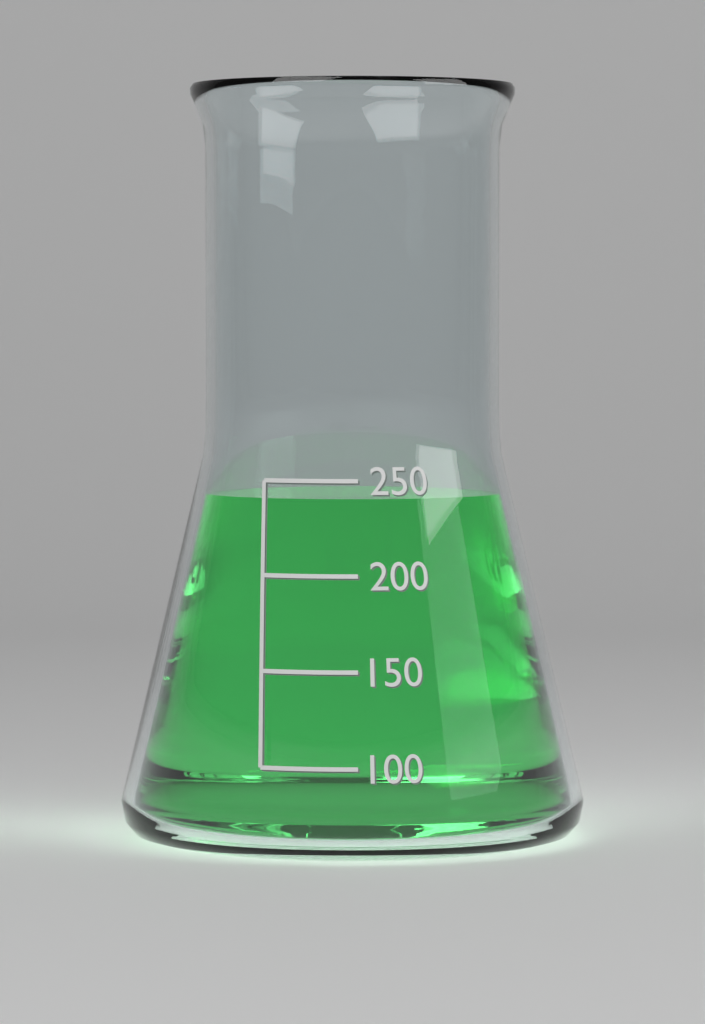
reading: 240 (no unit)
